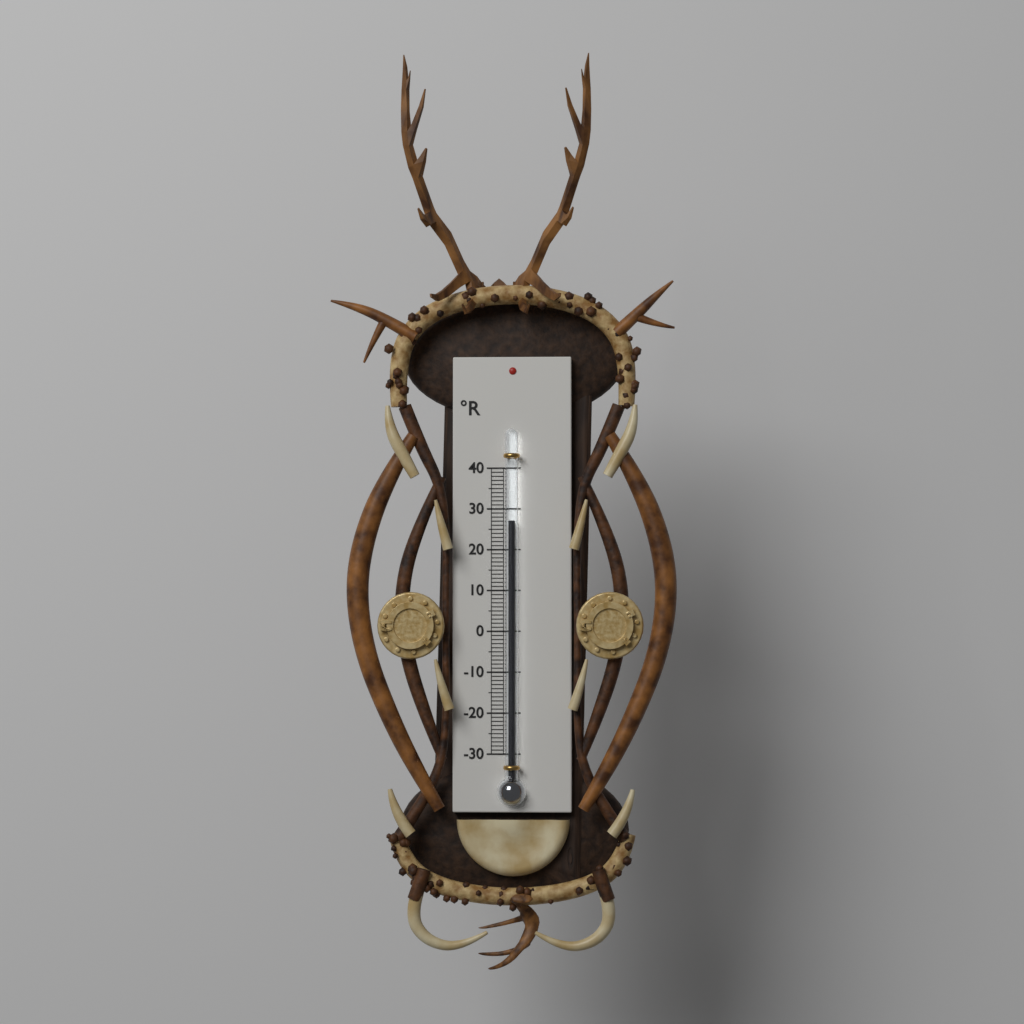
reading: 27 °R
